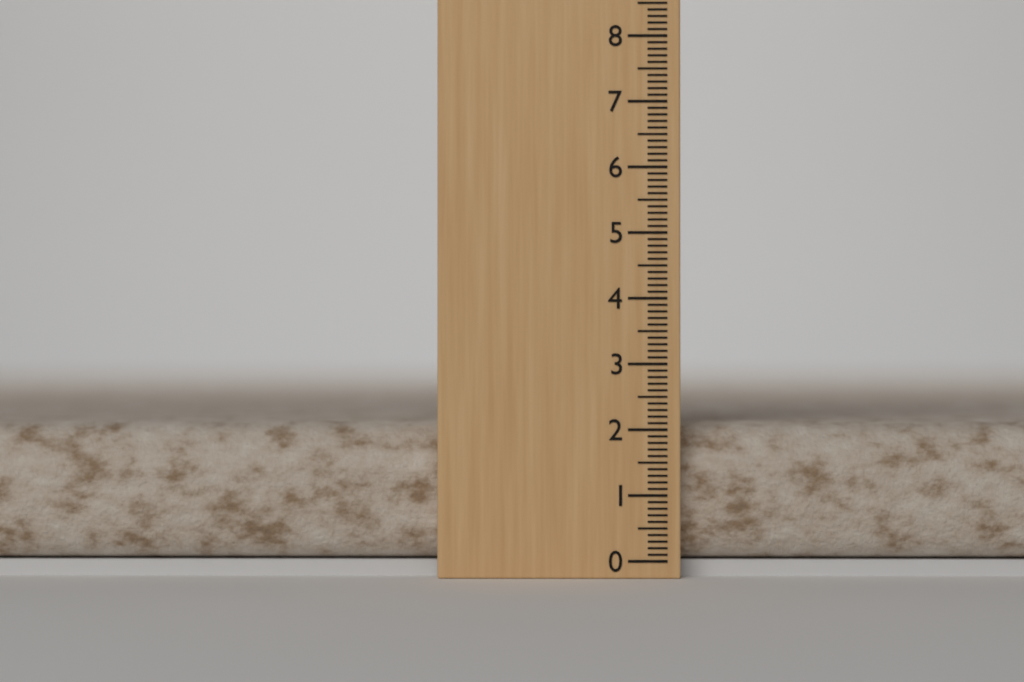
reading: 2.1 (no unit)
